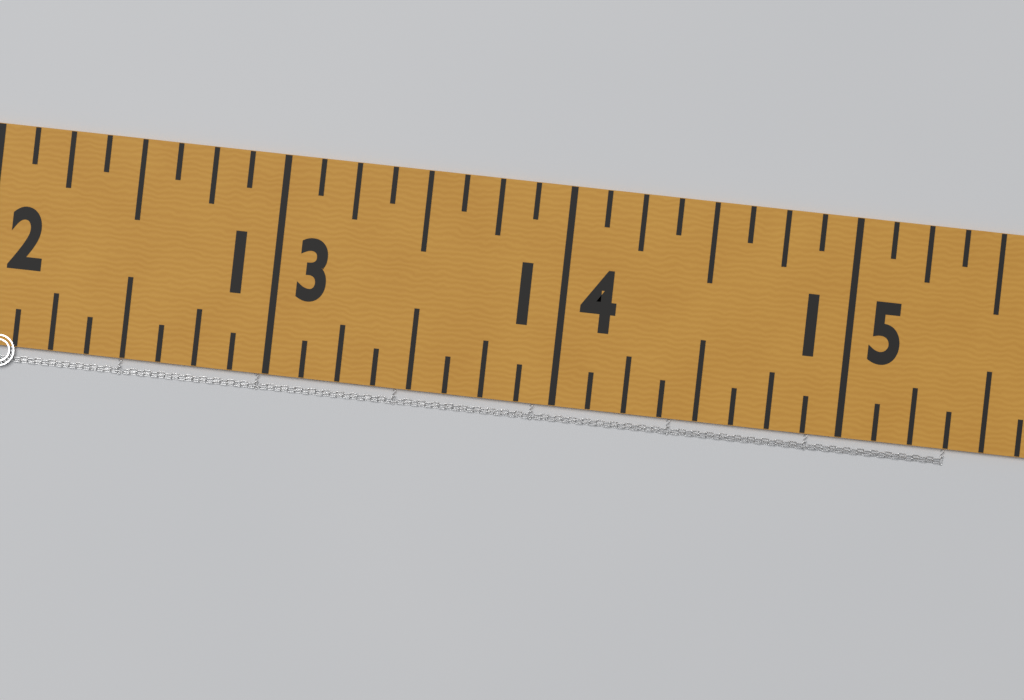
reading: 15.375 in
